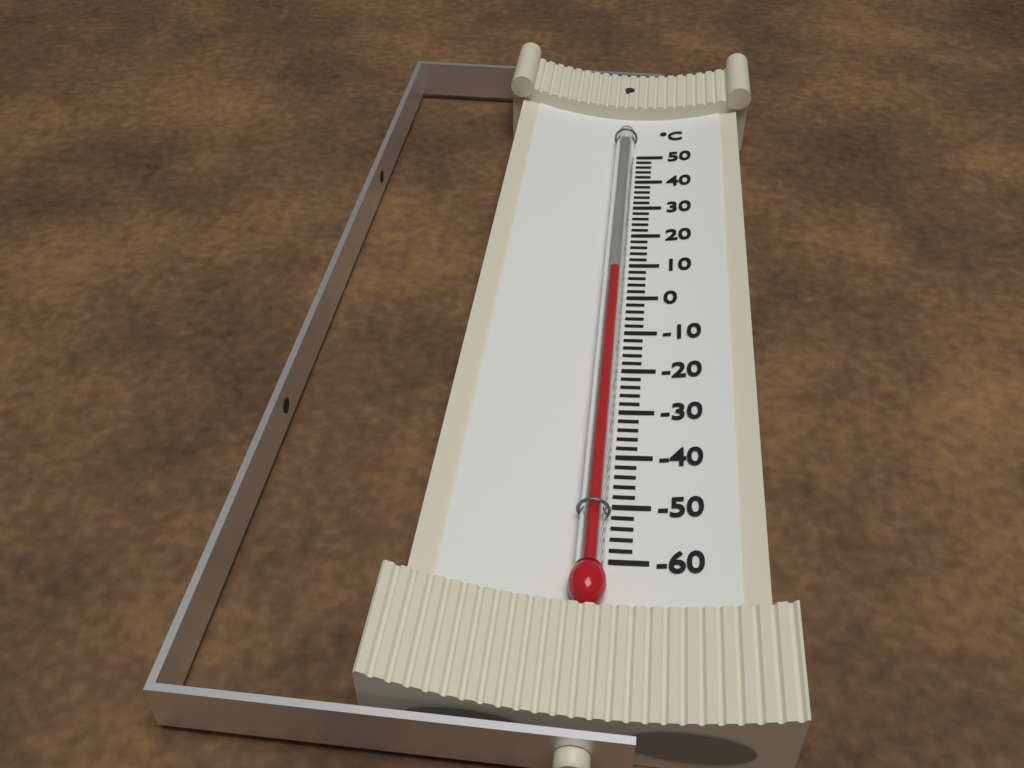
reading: 6 °C
